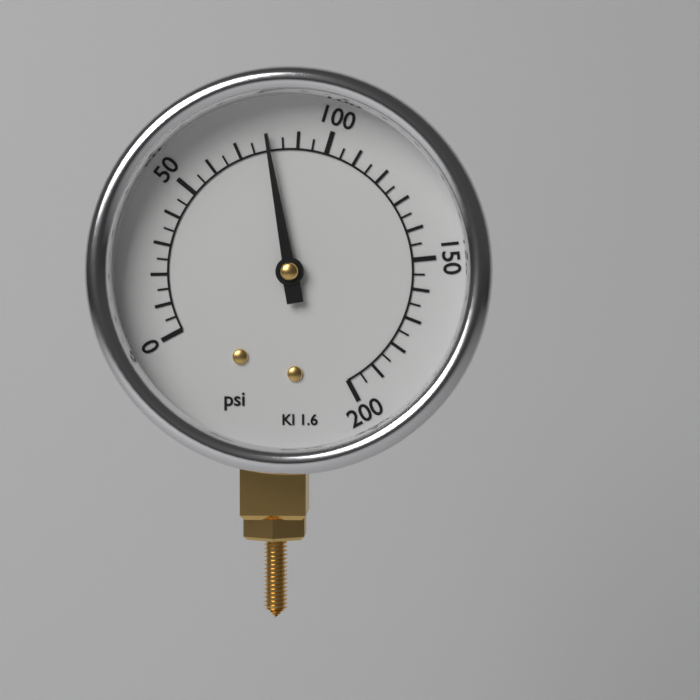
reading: 80 psi
